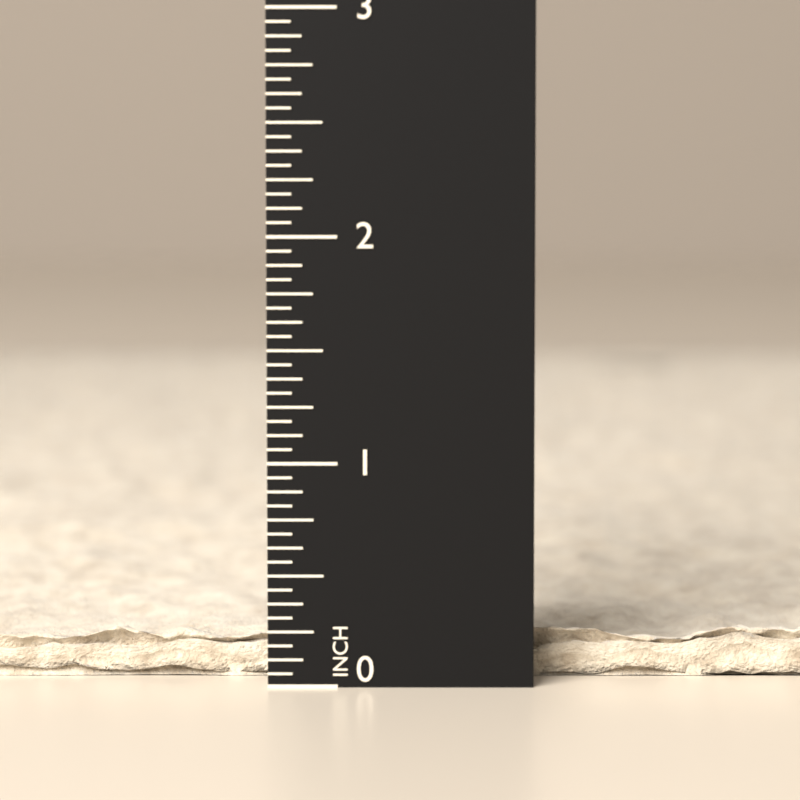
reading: 0.2500 in
